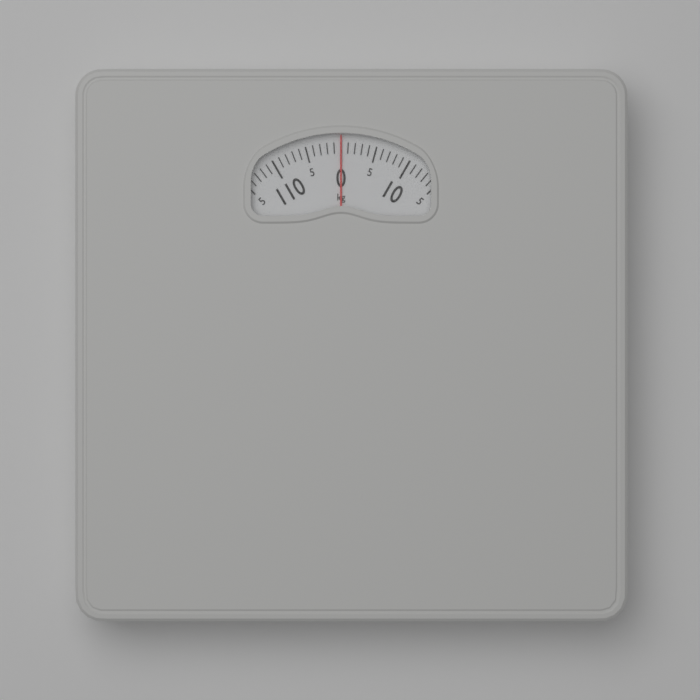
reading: 0 kg
